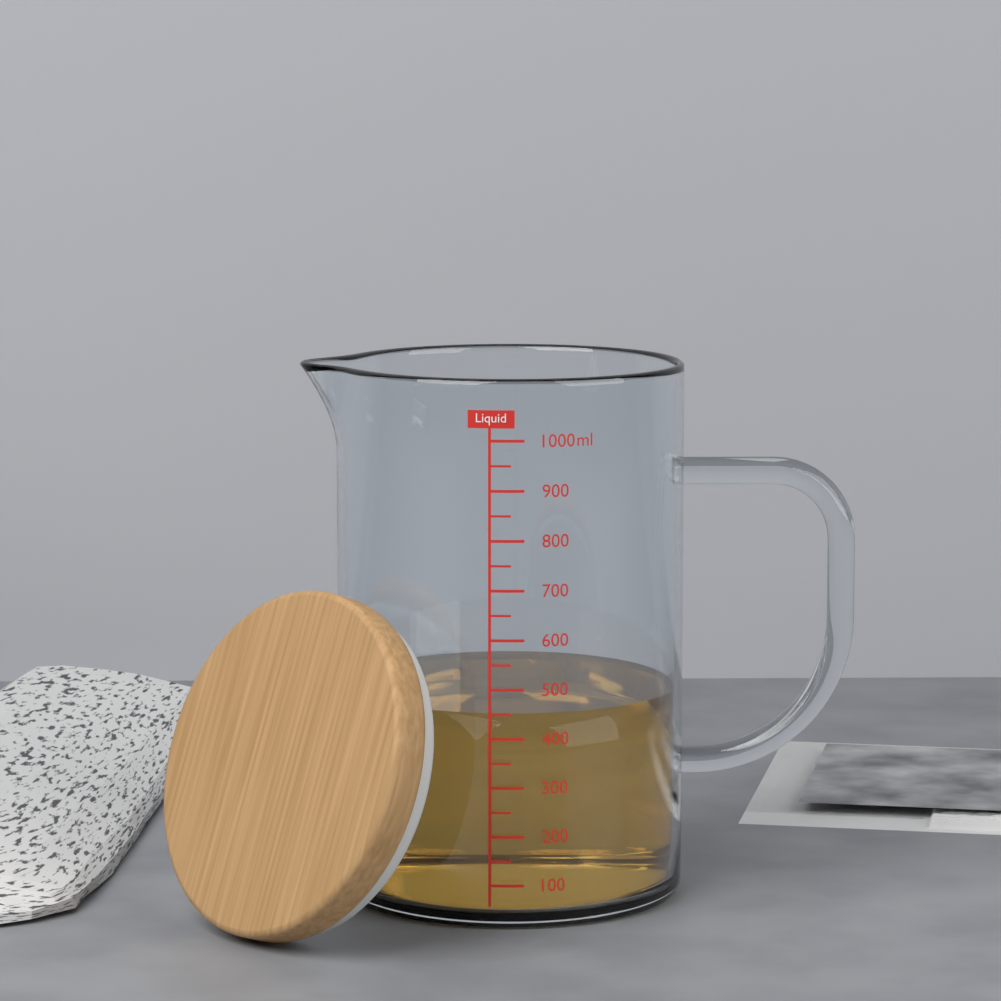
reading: 450 ml
